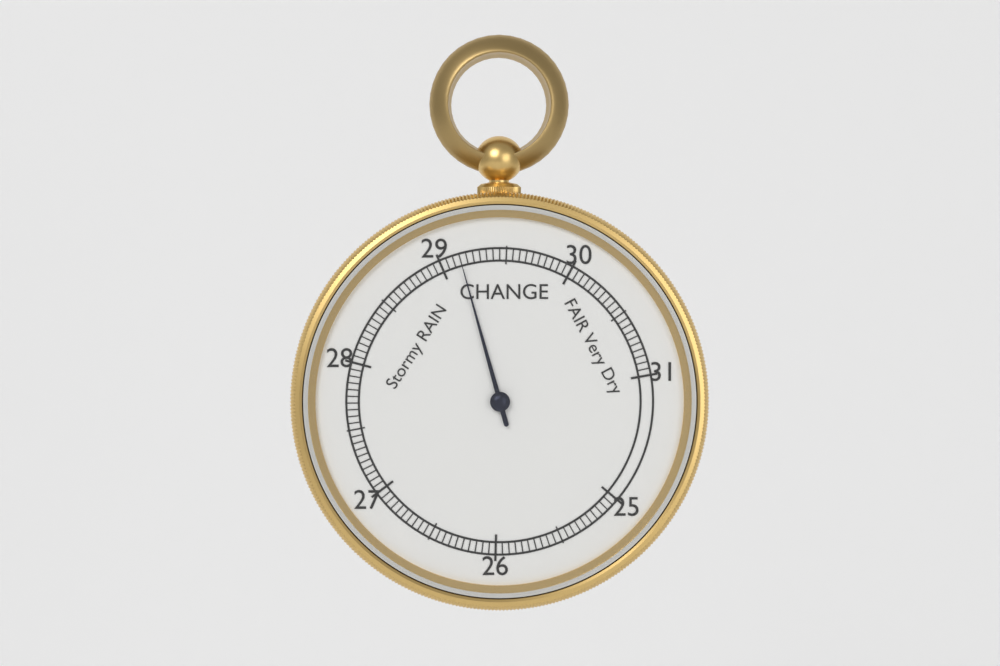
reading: 29.15 inHg
